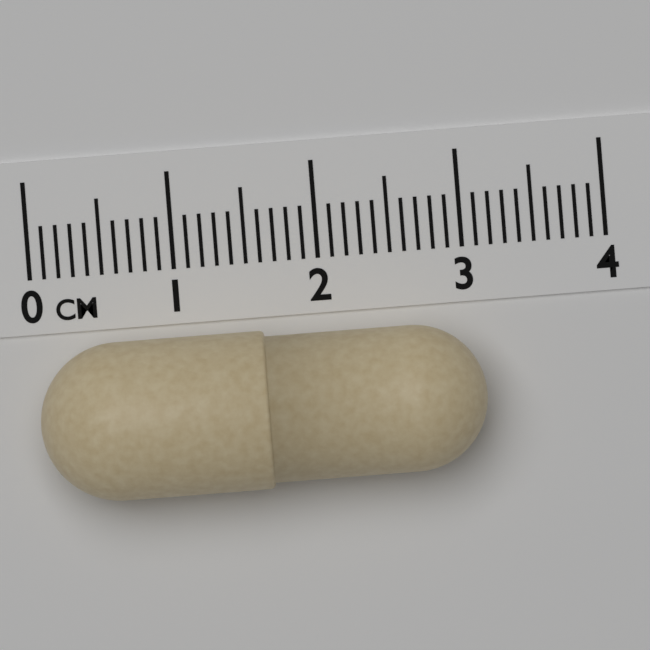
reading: 3.1 cm
